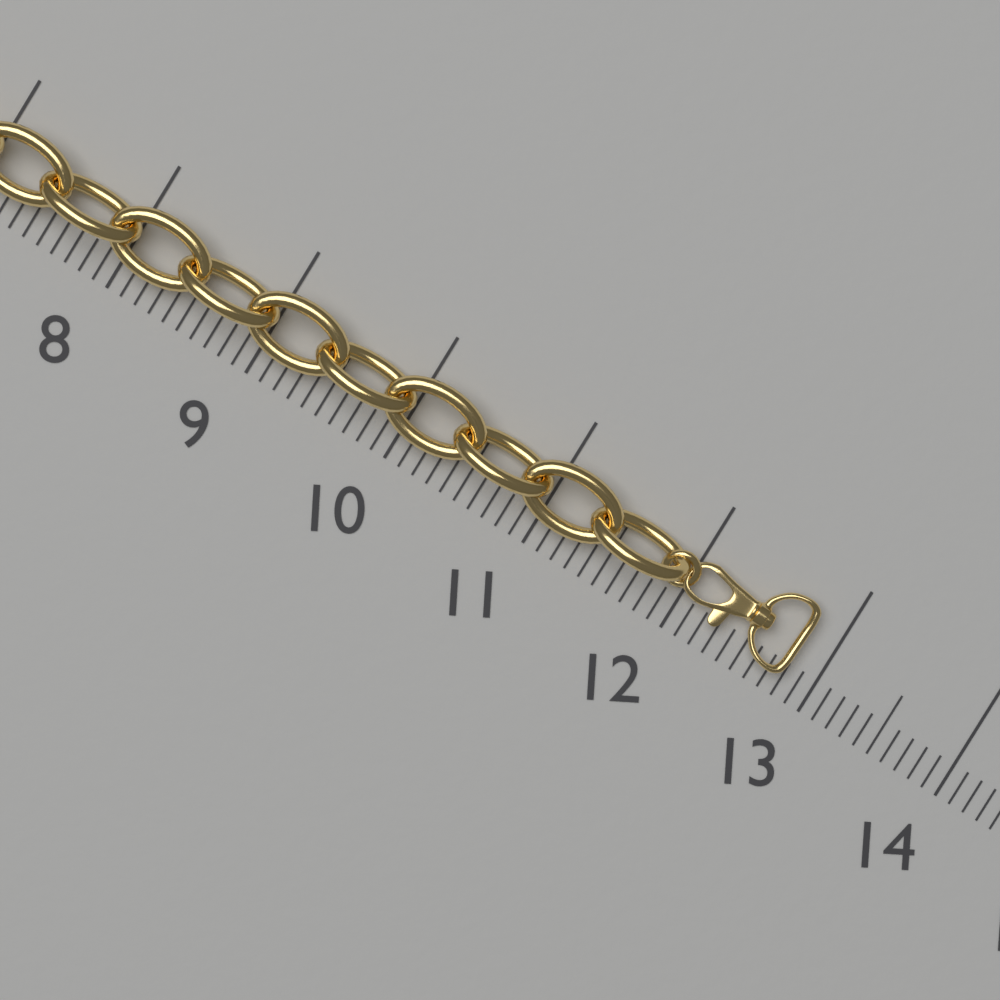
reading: 12.8 (no unit)
